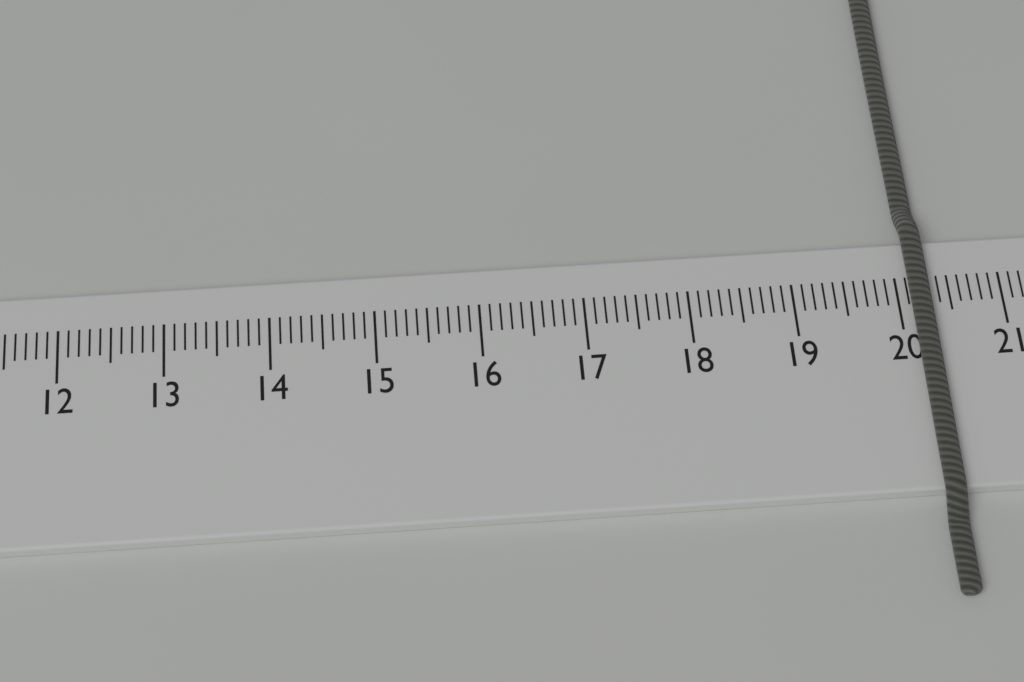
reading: 20.3 cm
